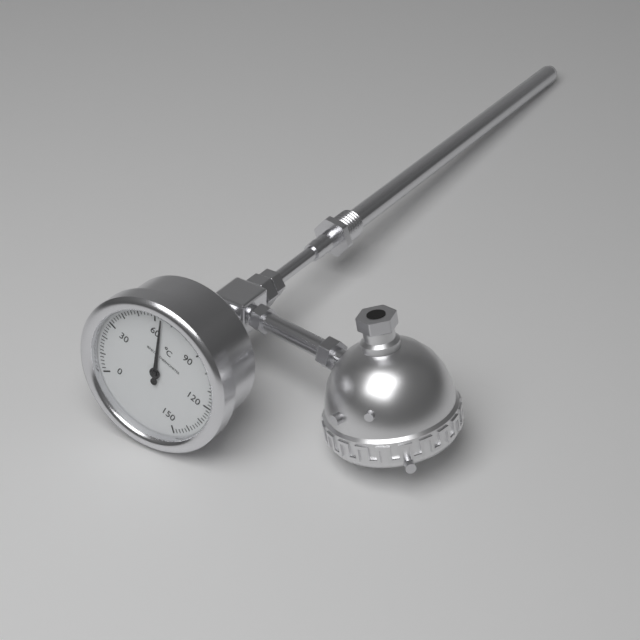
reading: 64 °C
